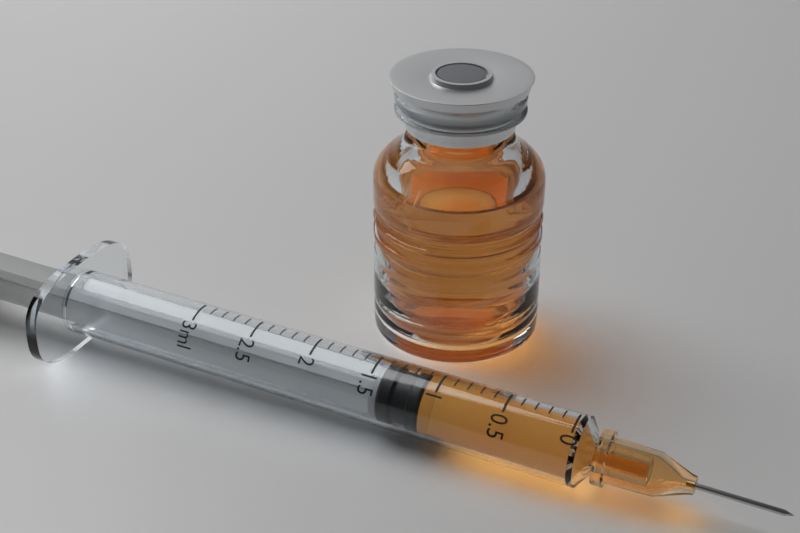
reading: 1.1 ml
